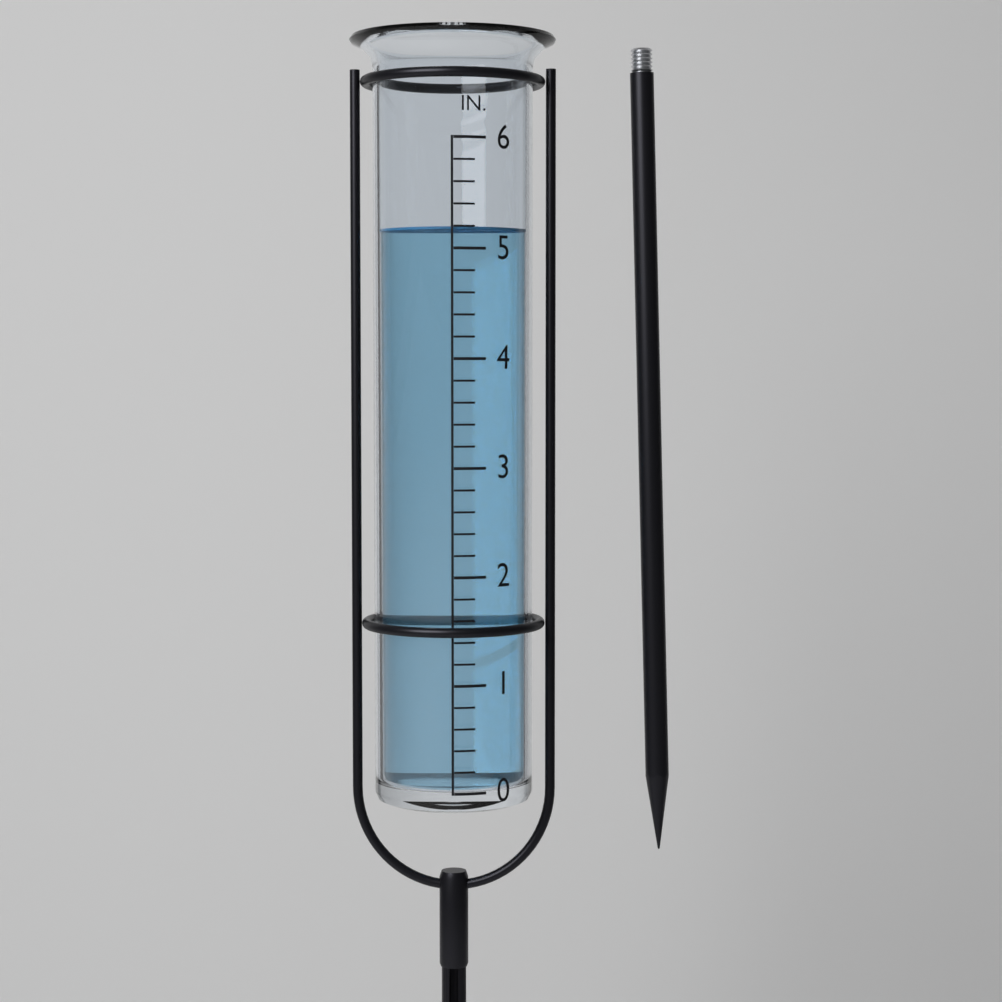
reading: 5.2 in
